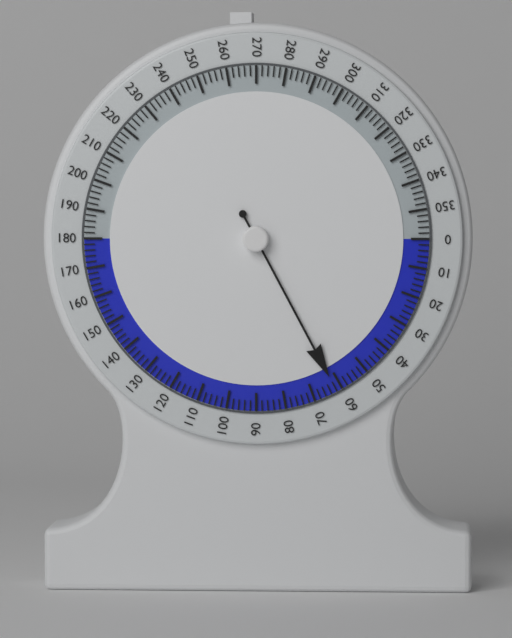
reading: 62 (no unit)
